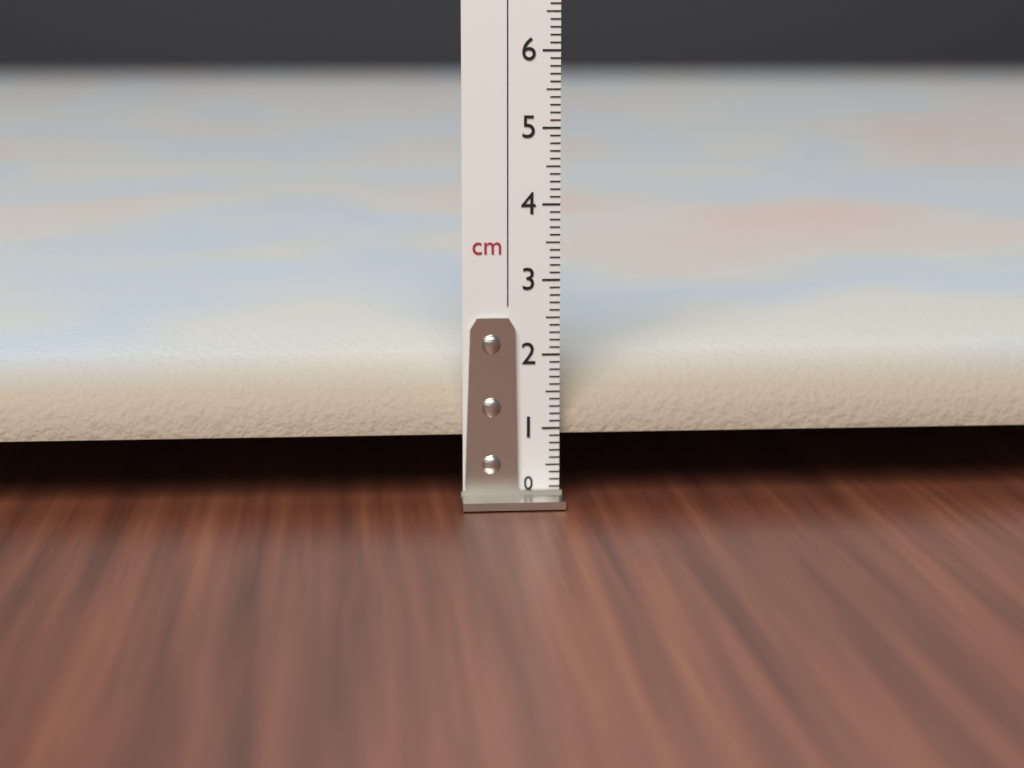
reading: 2.2 cm
